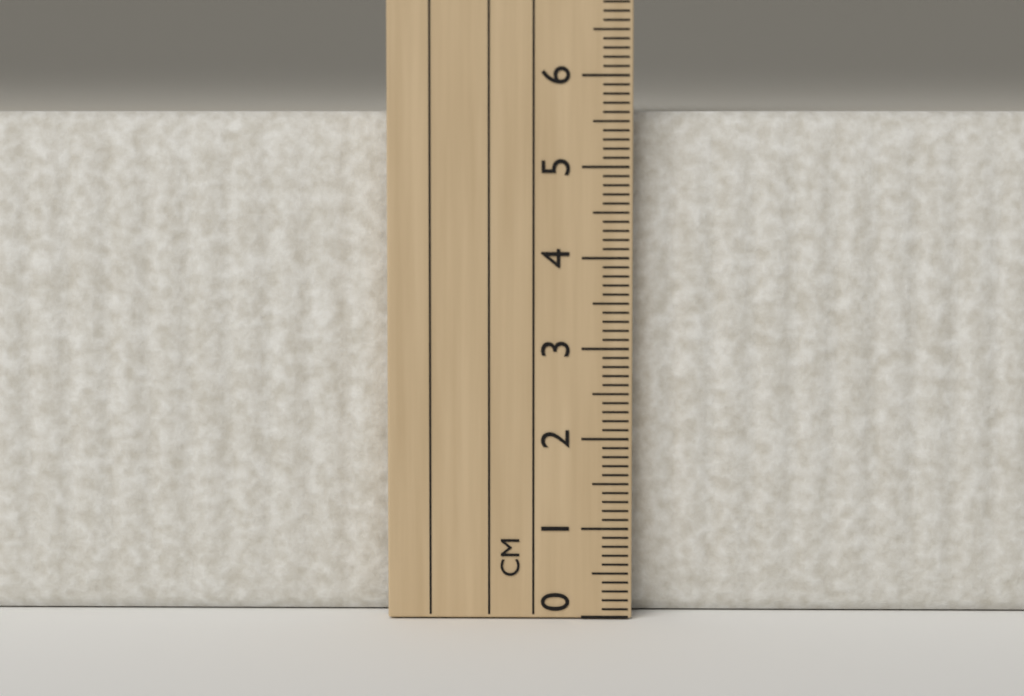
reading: 5.6 cm
